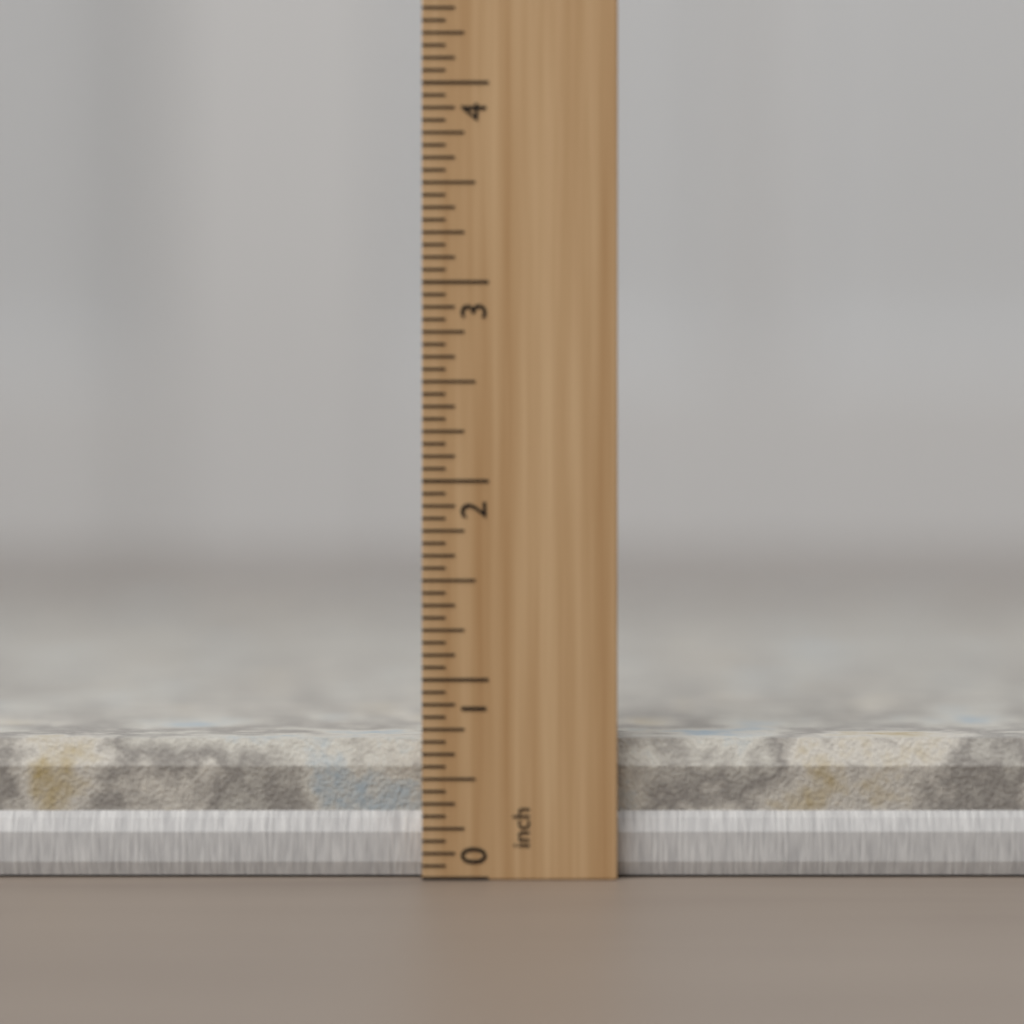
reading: 0.6875 inch
